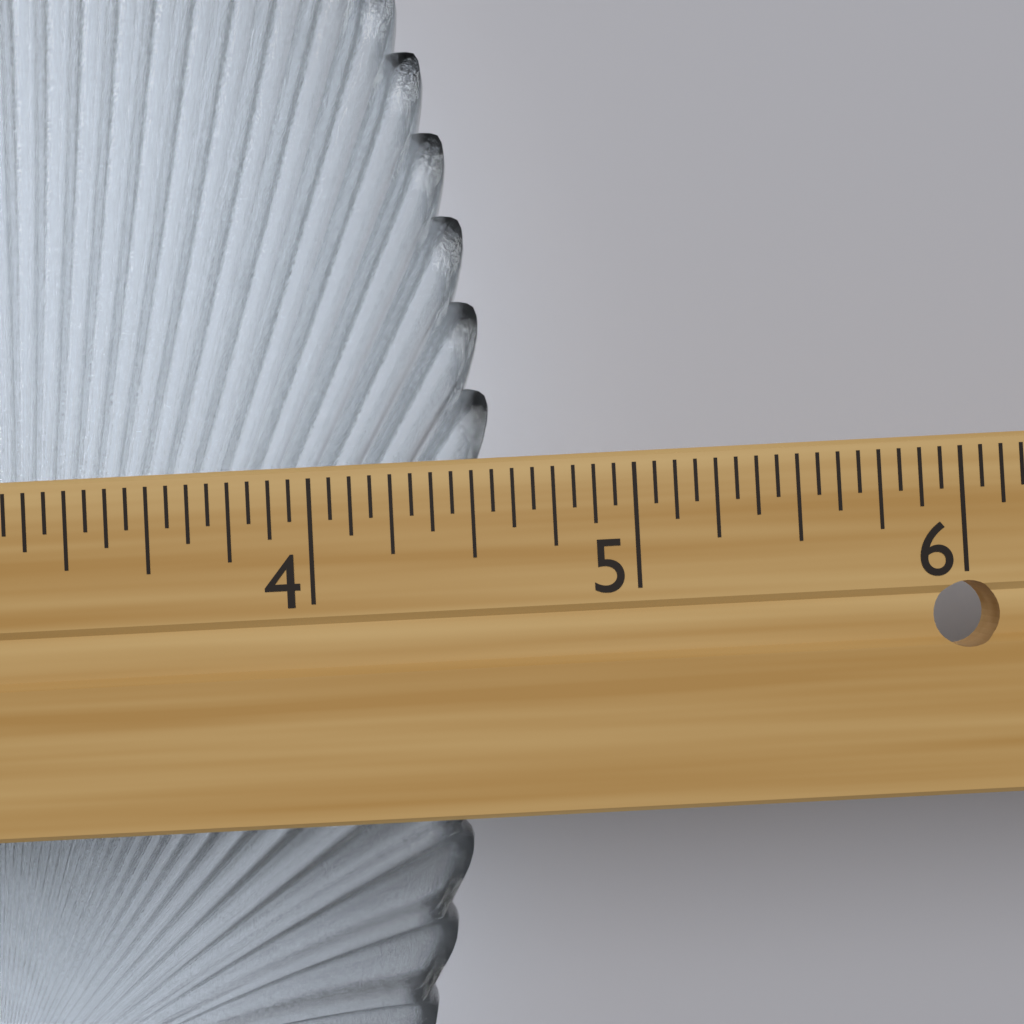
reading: 4.5625 in
